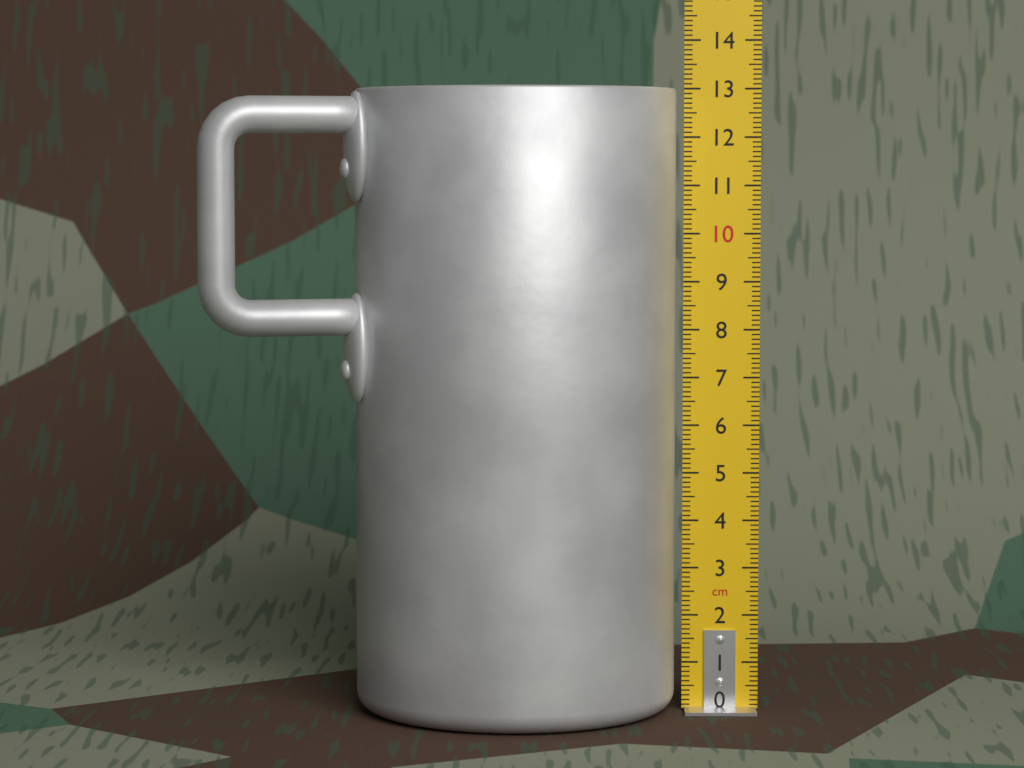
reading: 13.0 cm
